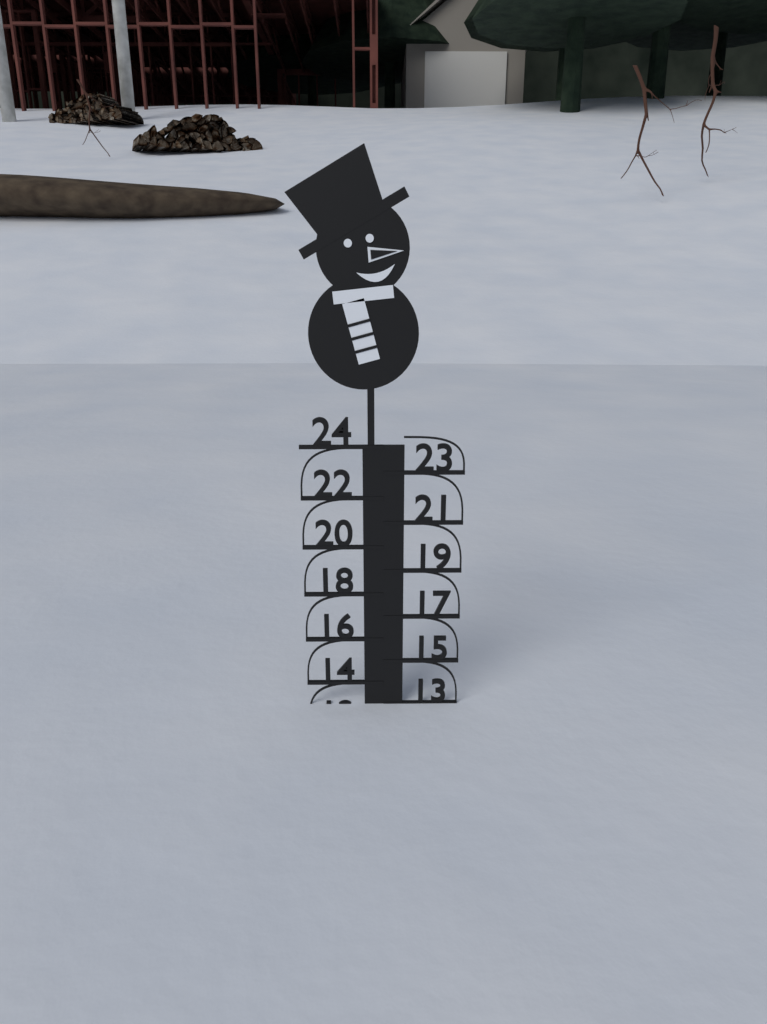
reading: 13 (no unit)
